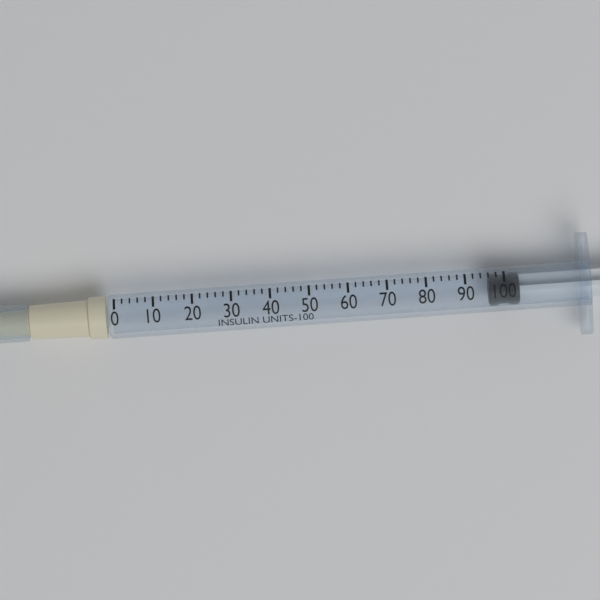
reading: 96 units
